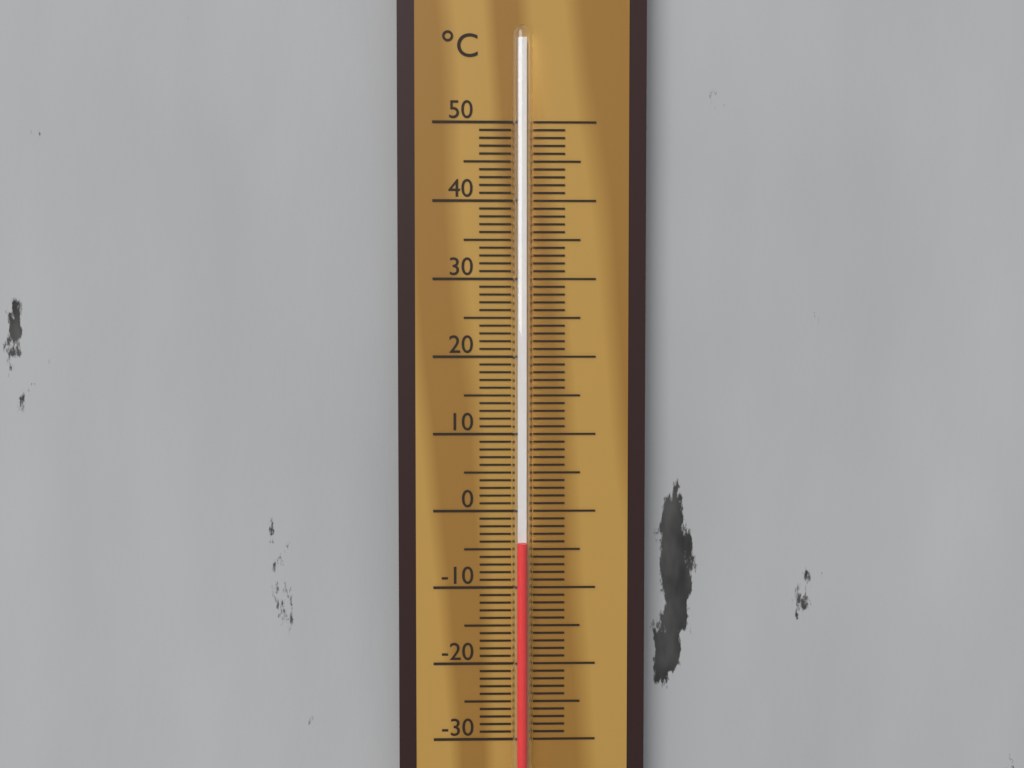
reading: -4 °C
